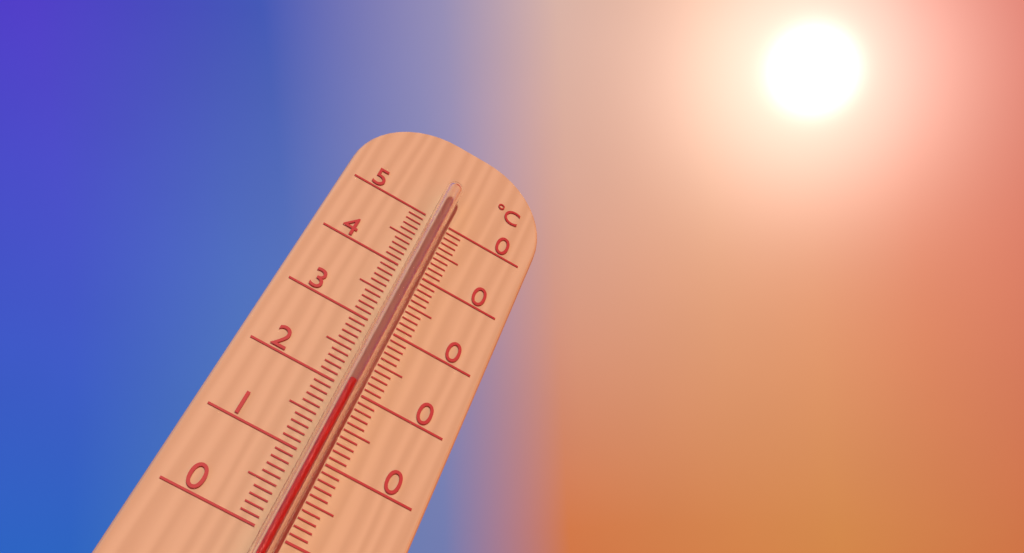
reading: 20 °C
